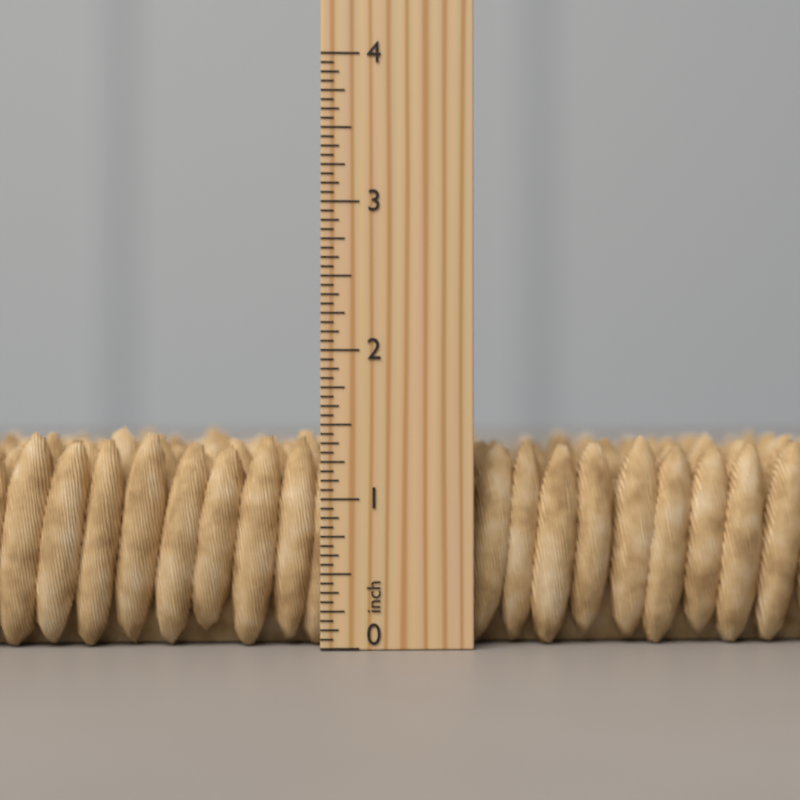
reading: 1.5000 inch
